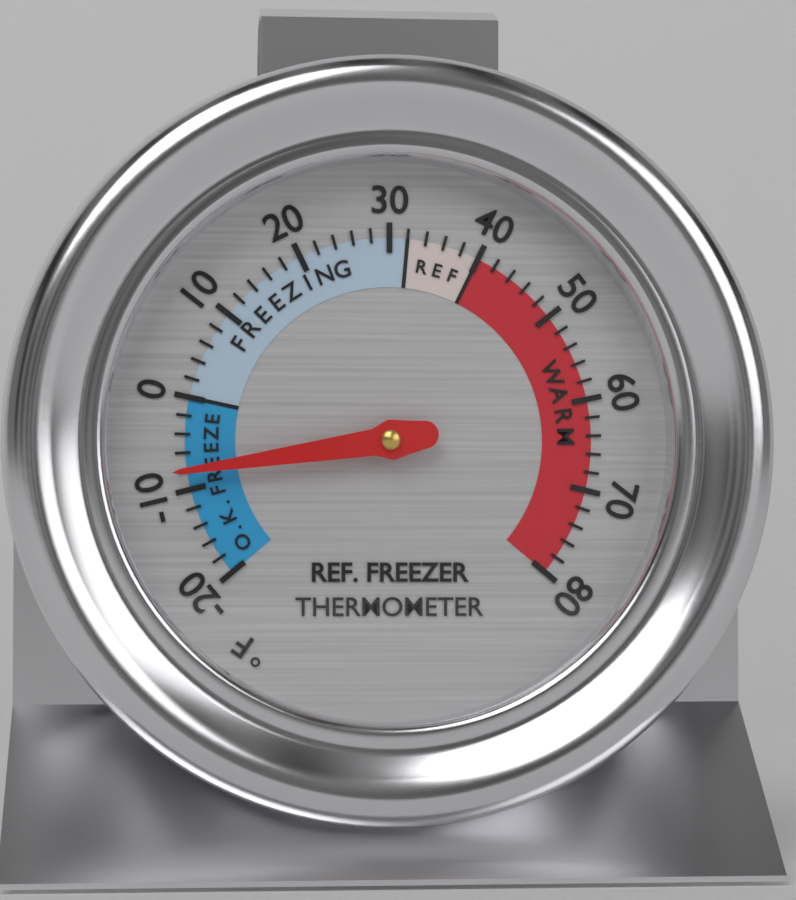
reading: -8 °F
